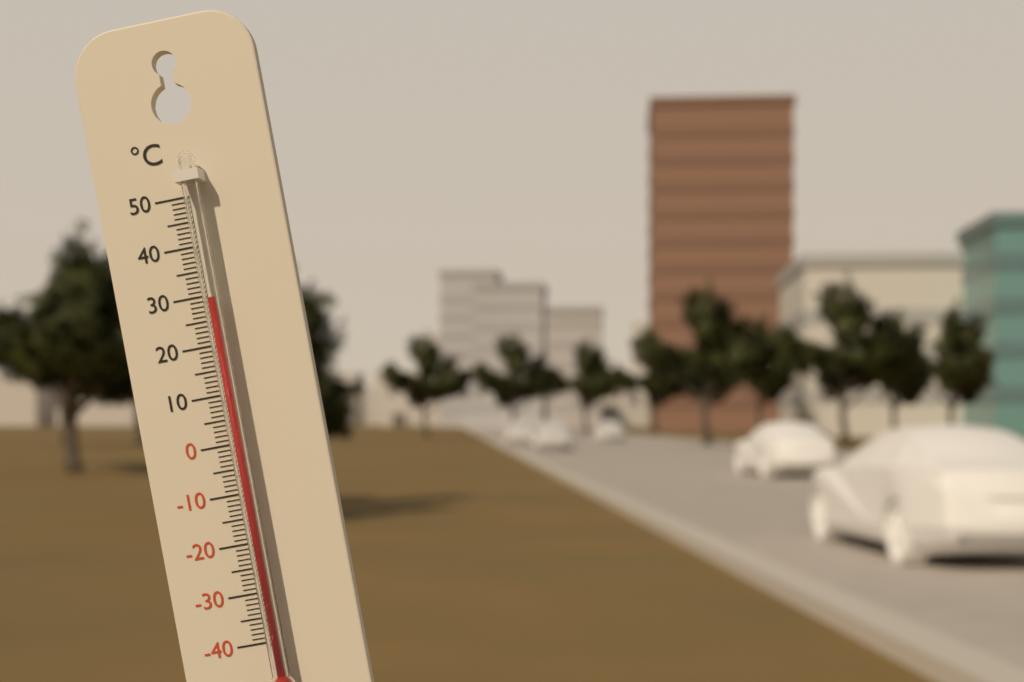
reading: 29 °C
